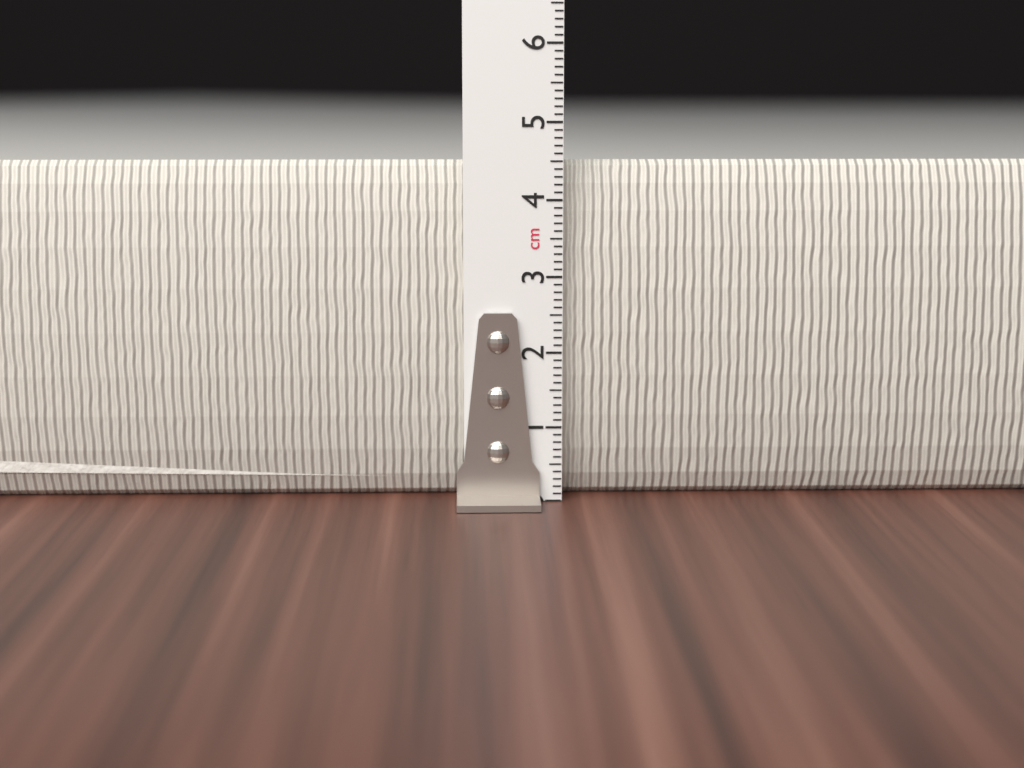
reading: 4.5 cm
